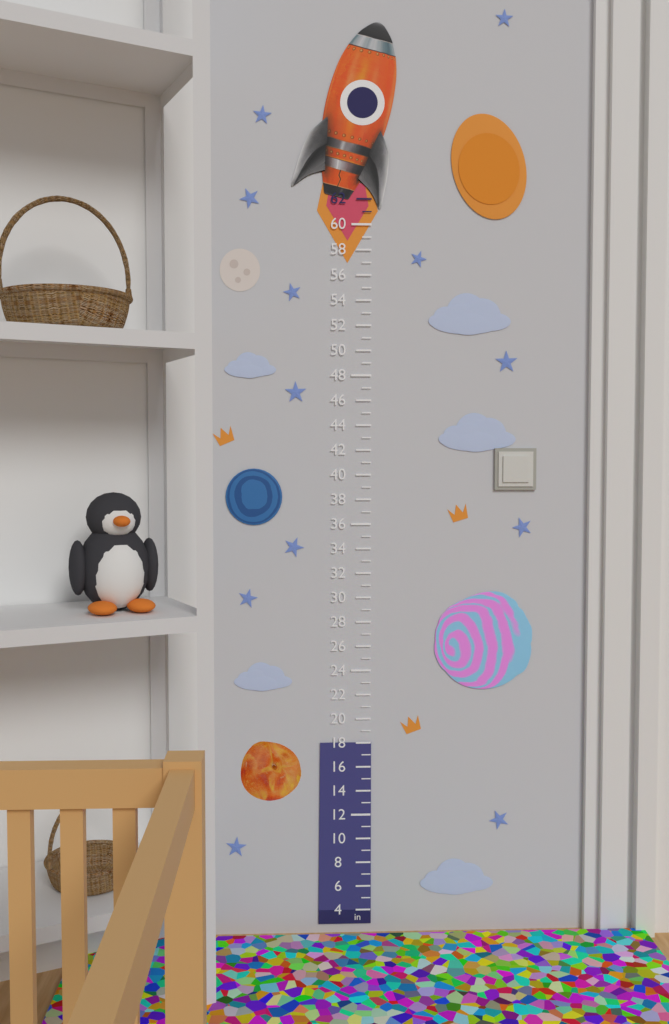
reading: 18 in
